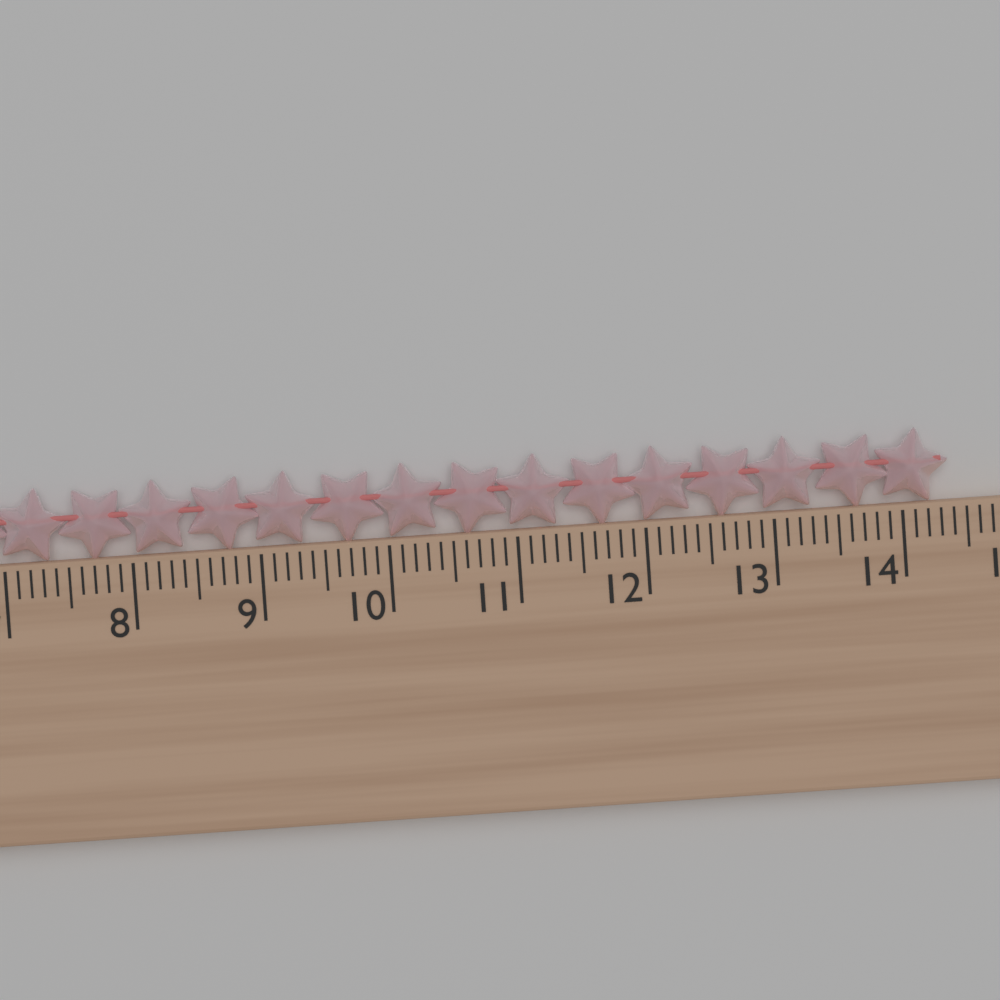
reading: 14.4 cm
